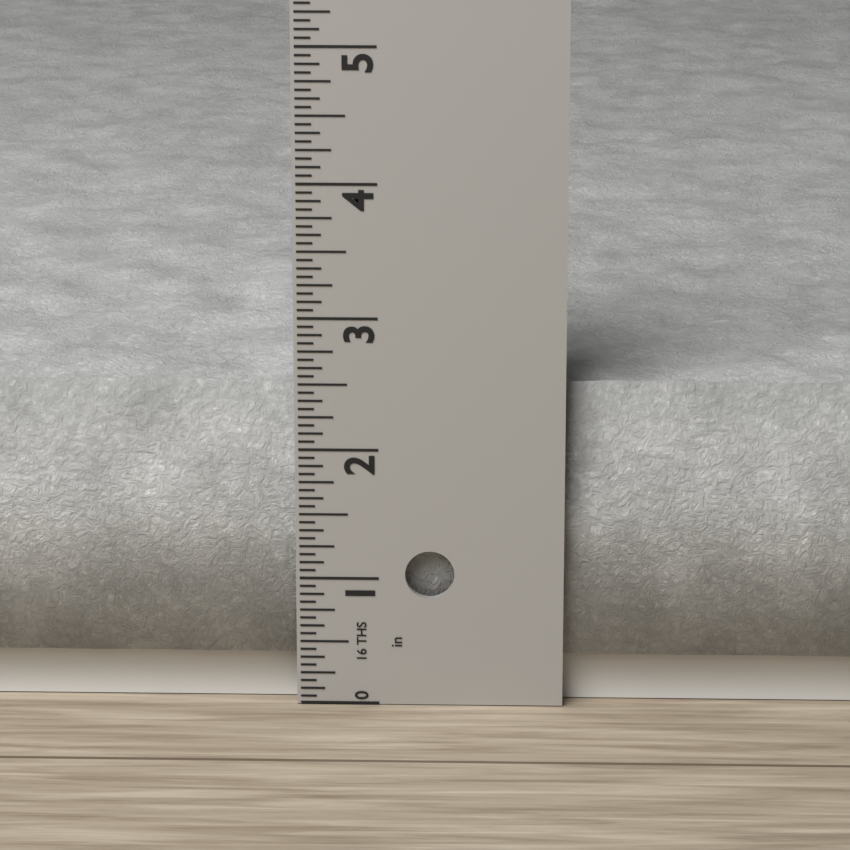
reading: 2.5000 in
